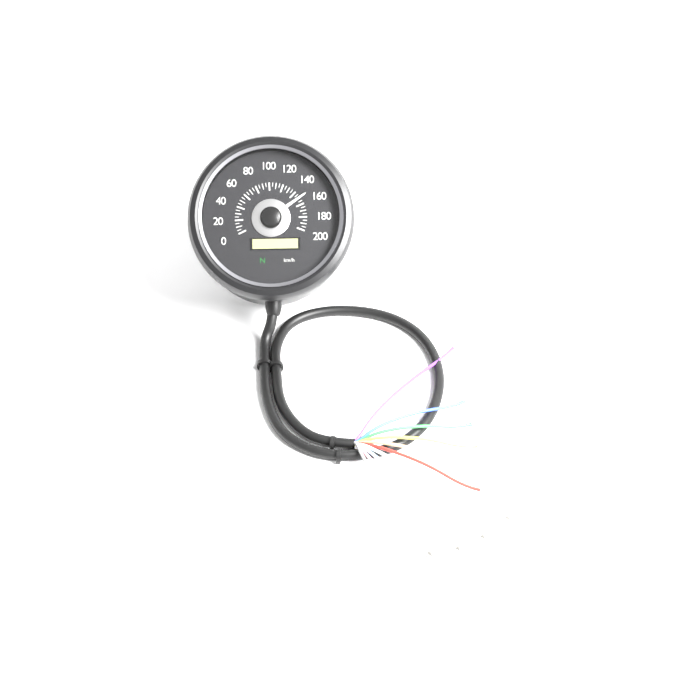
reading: 150 km/h
